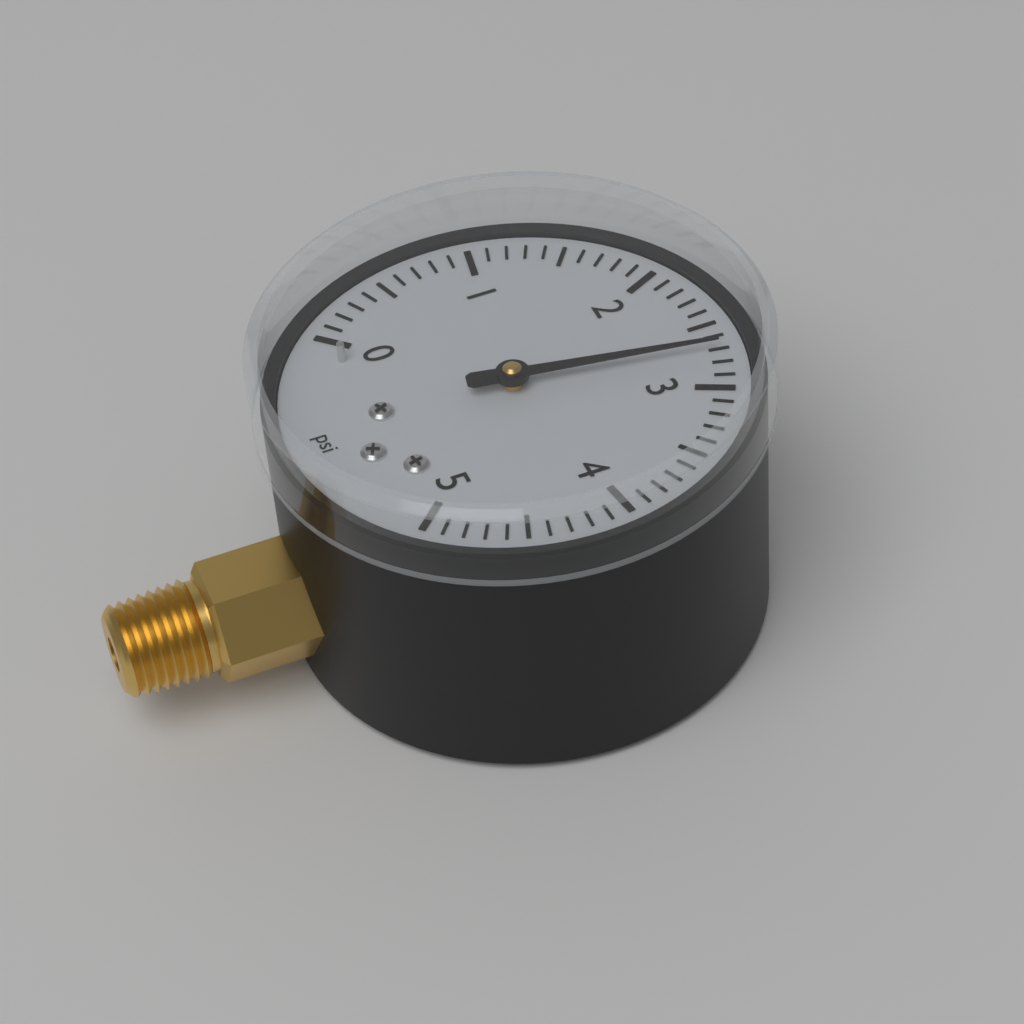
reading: 2.7 psi
